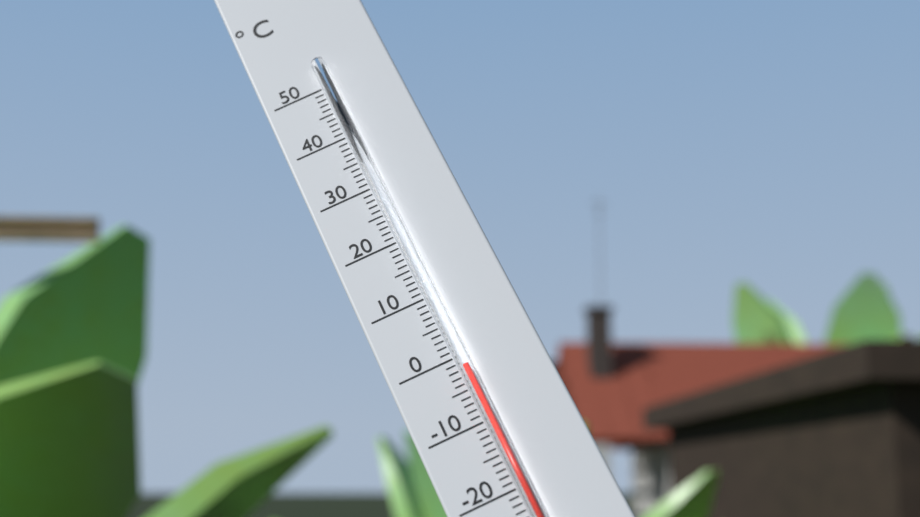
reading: -2 °C
